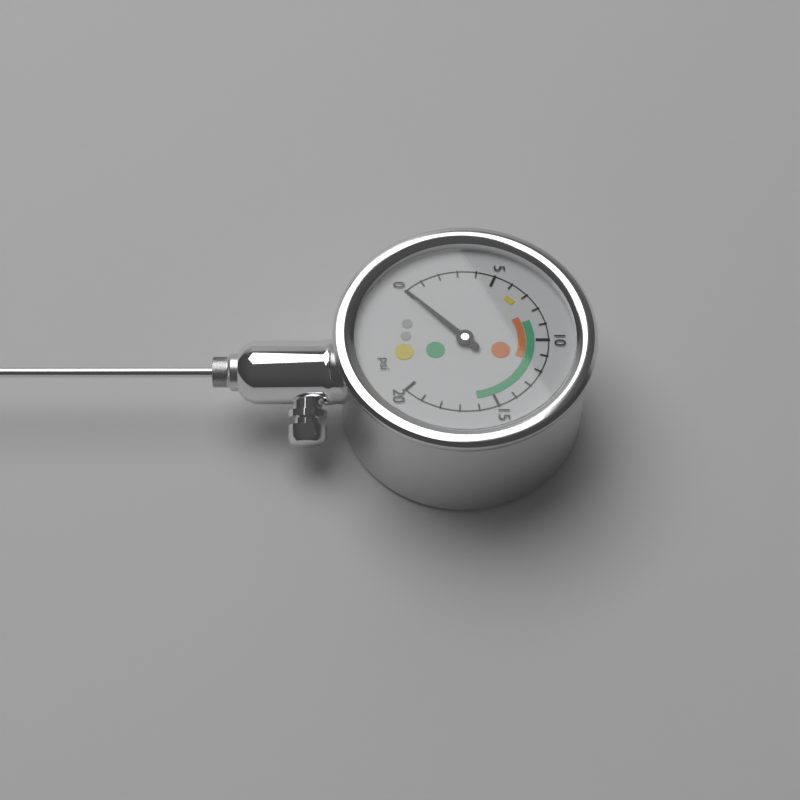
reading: 0 psi
